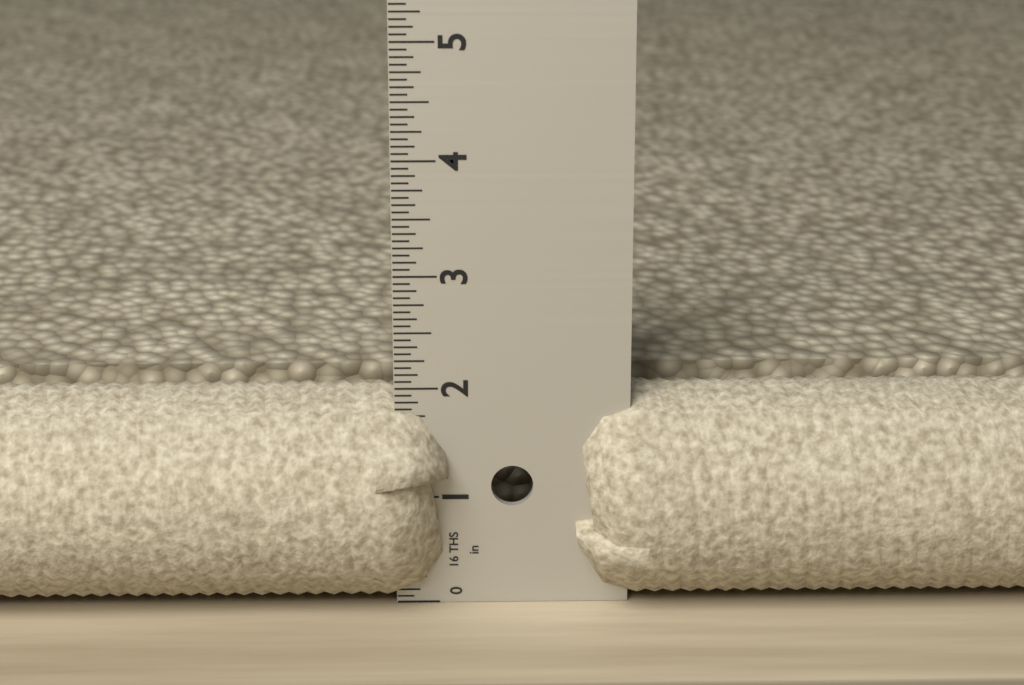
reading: 1.9375 in
